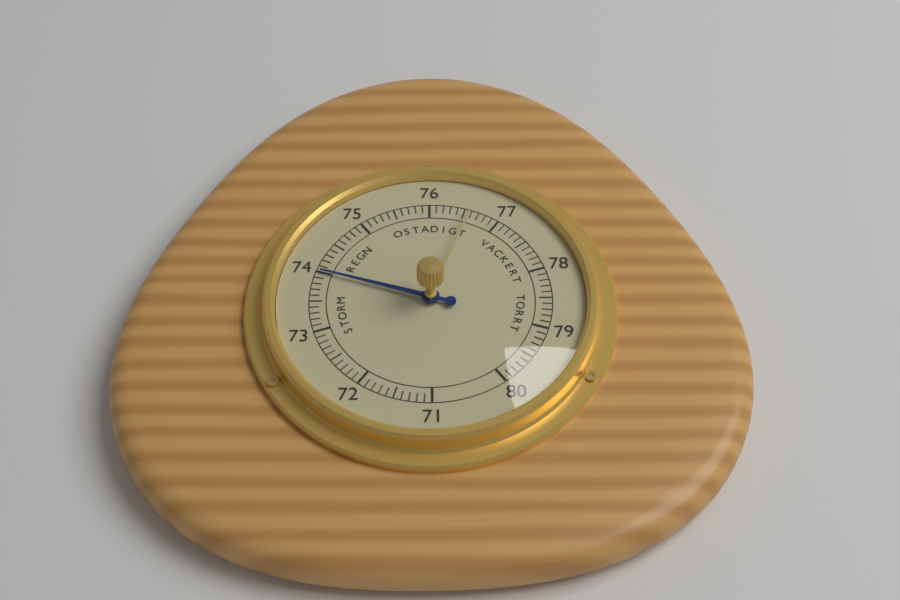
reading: 74.0 (no unit)
